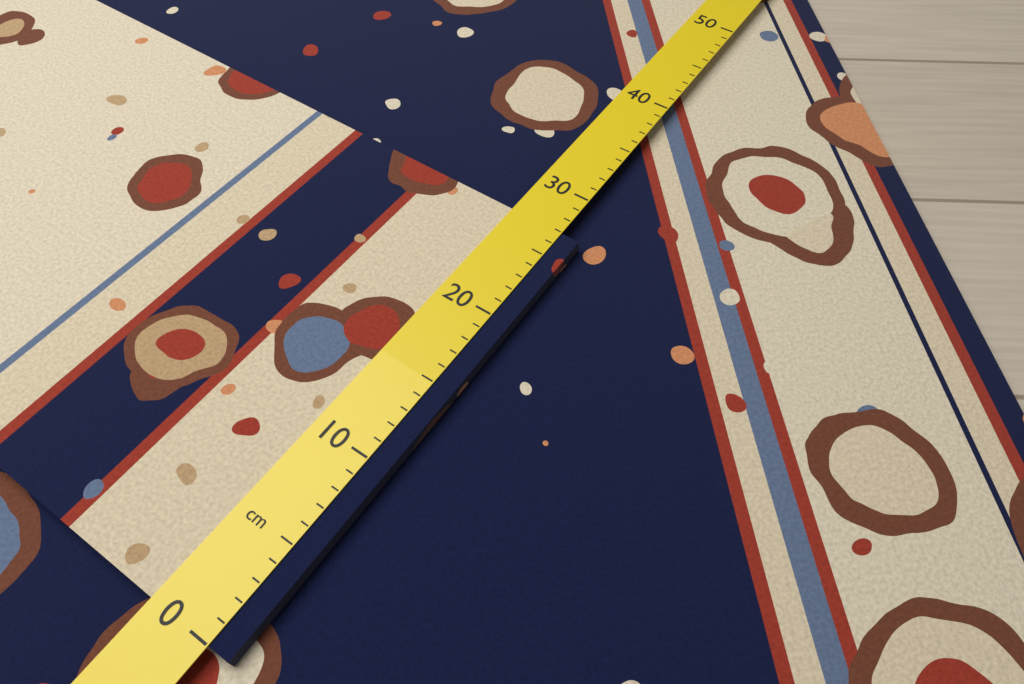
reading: 27 cm
